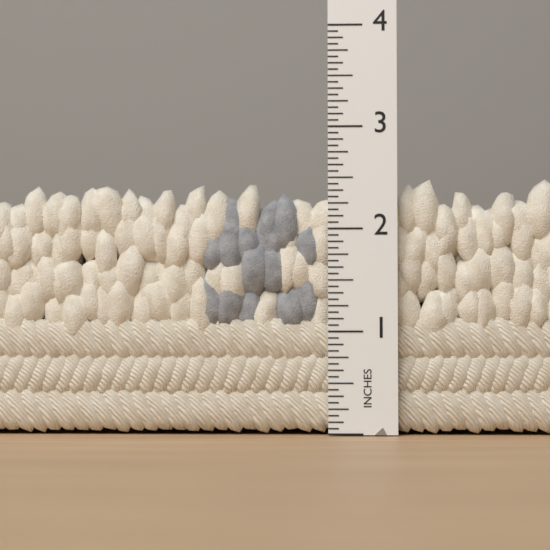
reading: 2.5000 in
